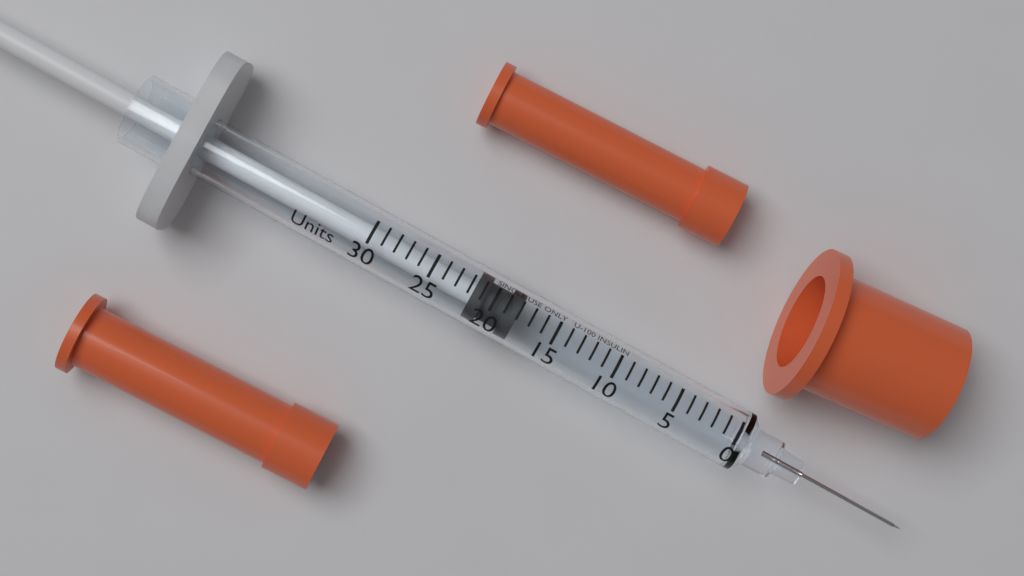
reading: 18 Units
